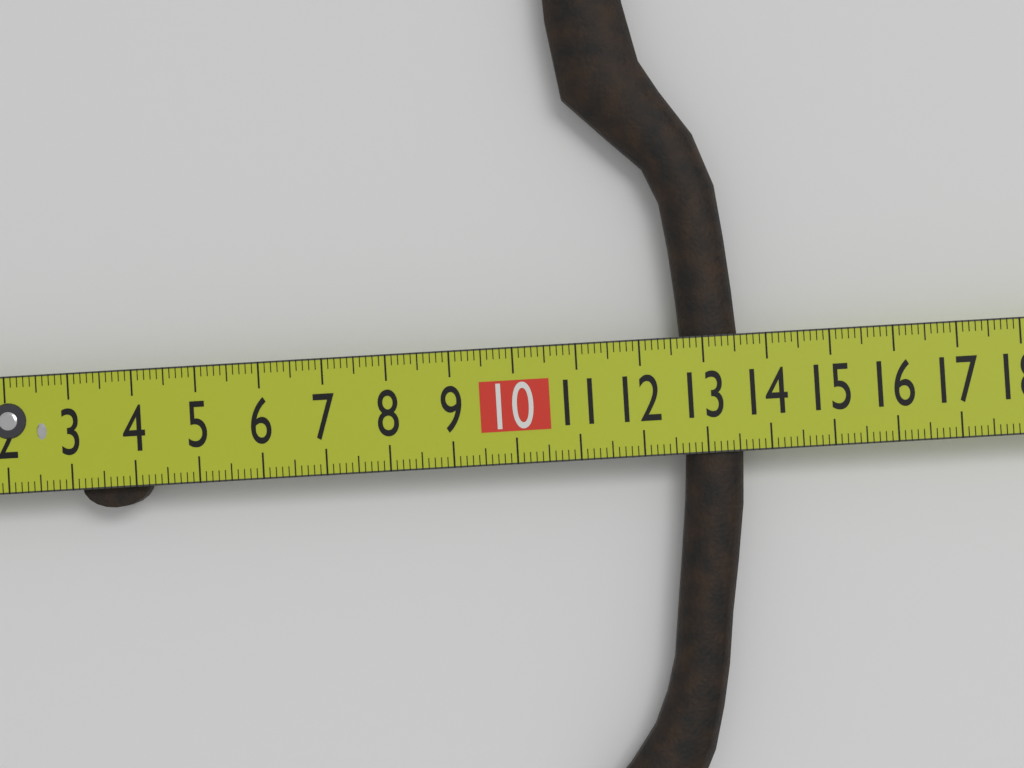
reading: 13.6 cm
